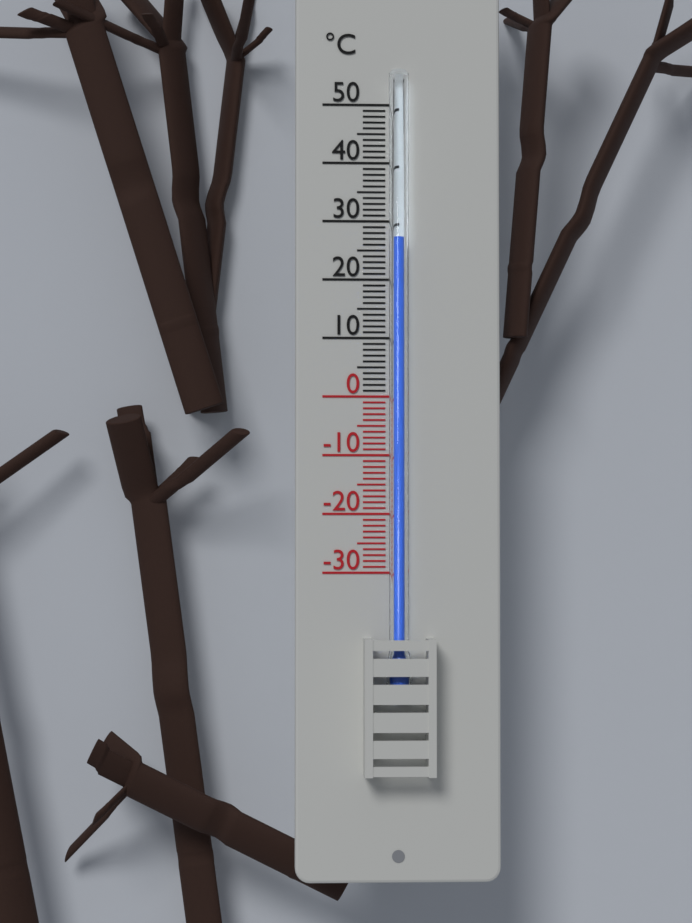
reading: 27 °C
